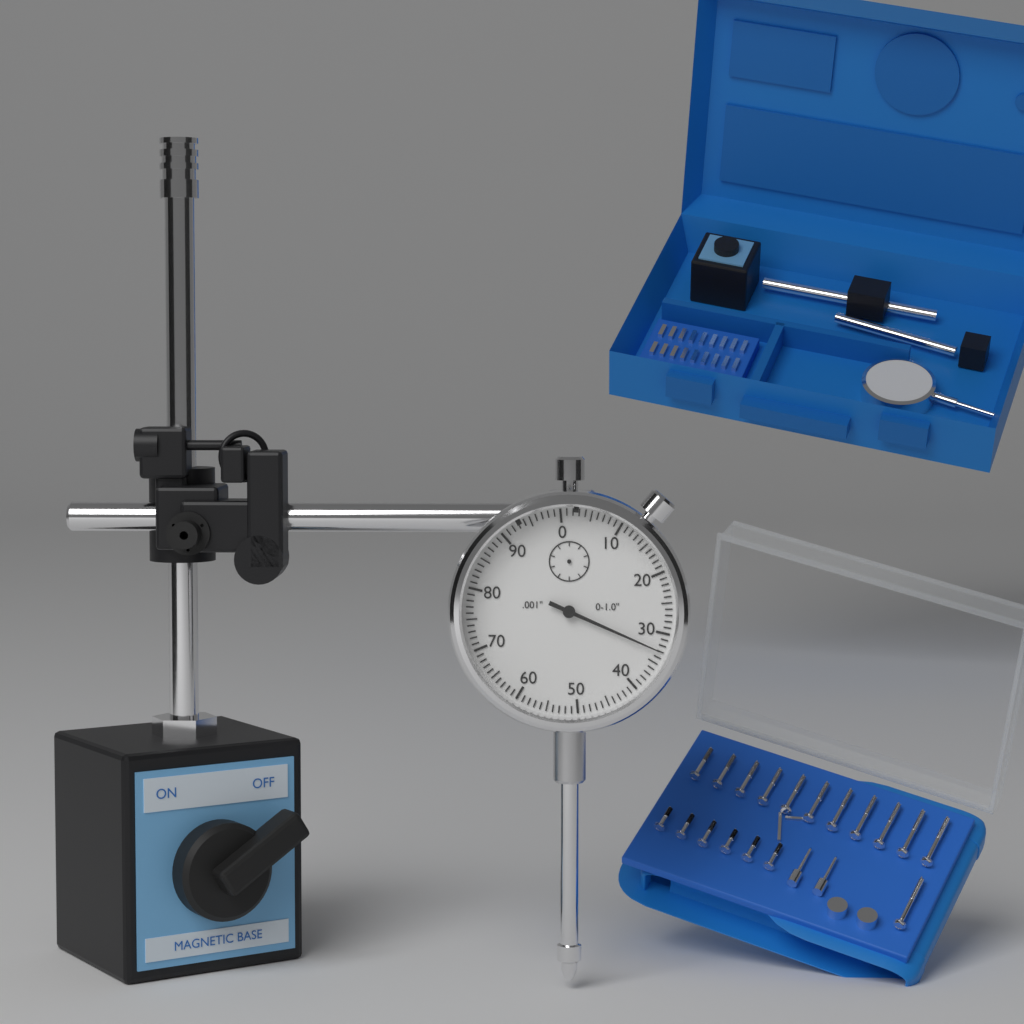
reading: 0.033 in
